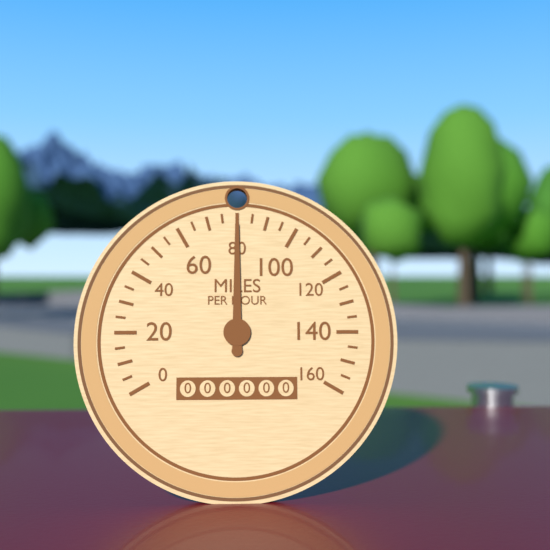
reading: 80 mph
